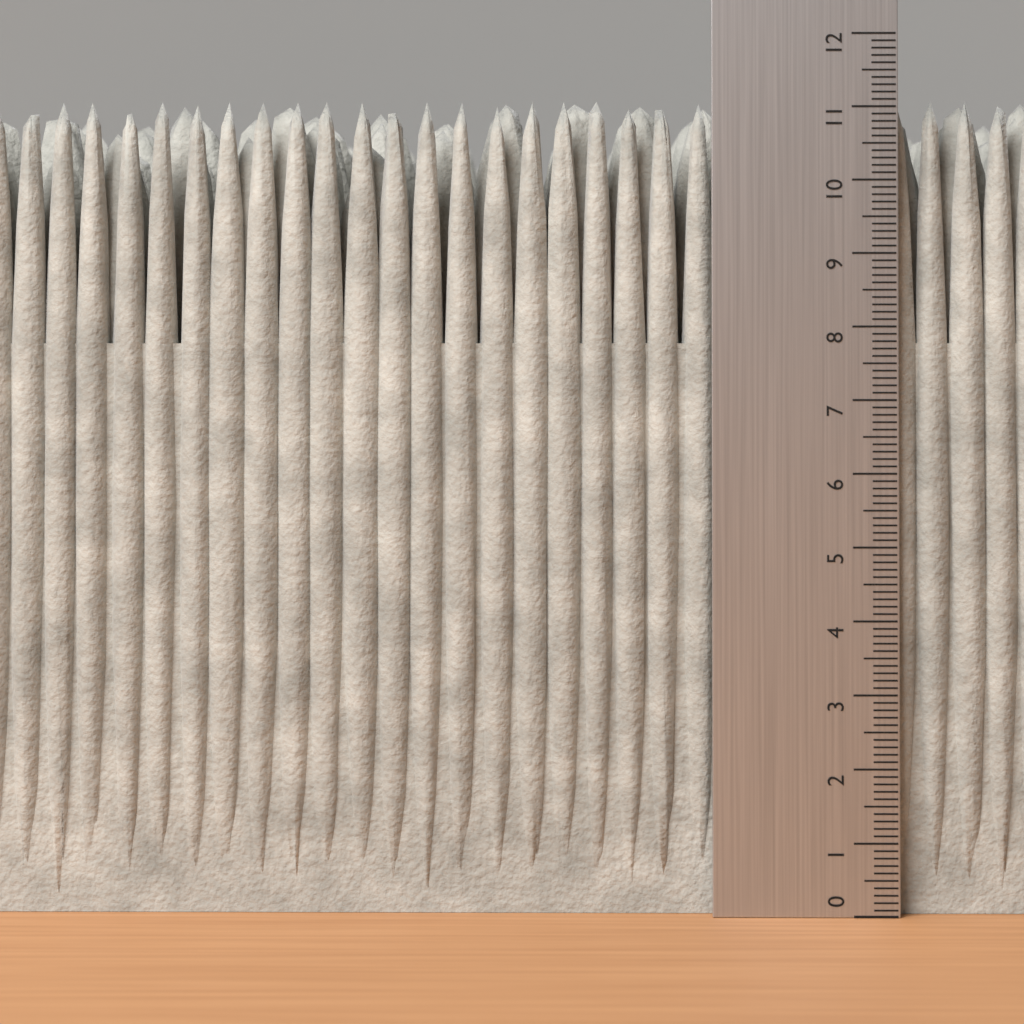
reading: 11.1 (no unit)
